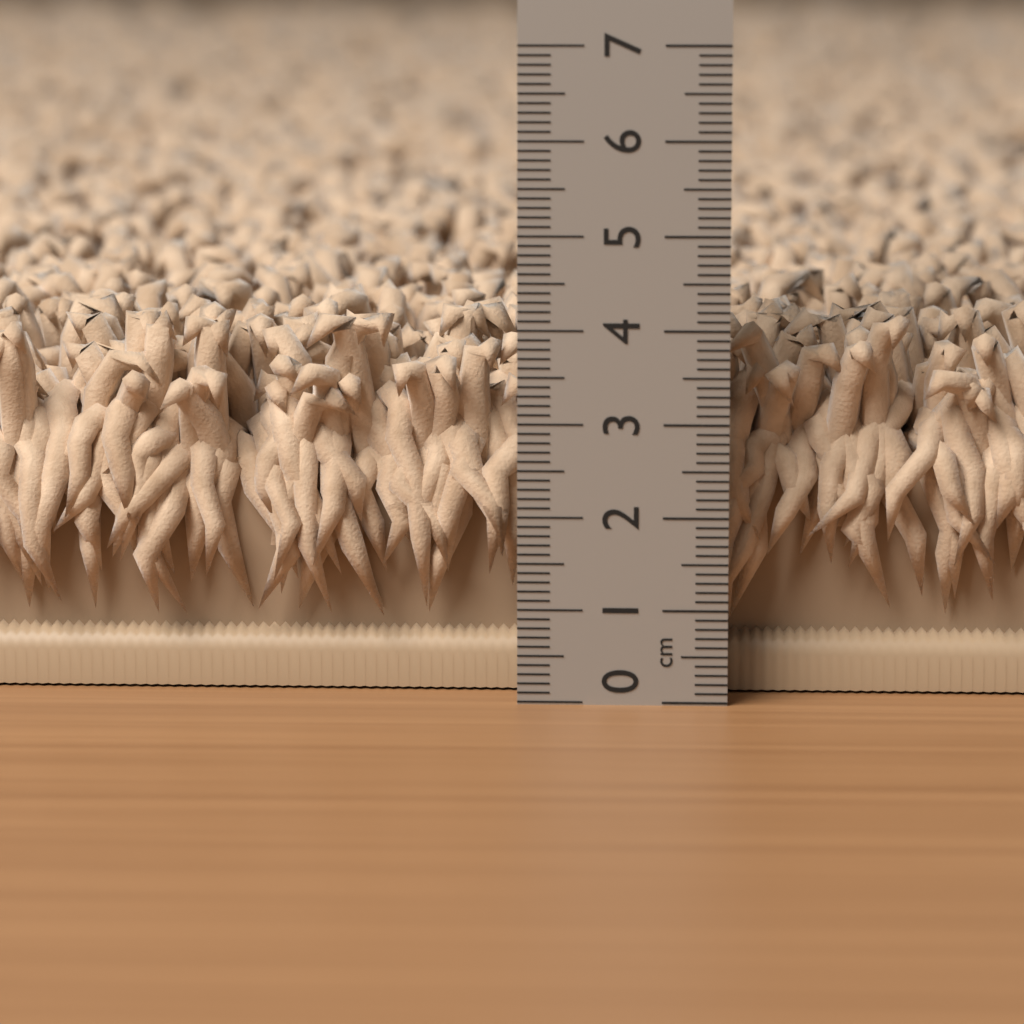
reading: 4.1 cm
